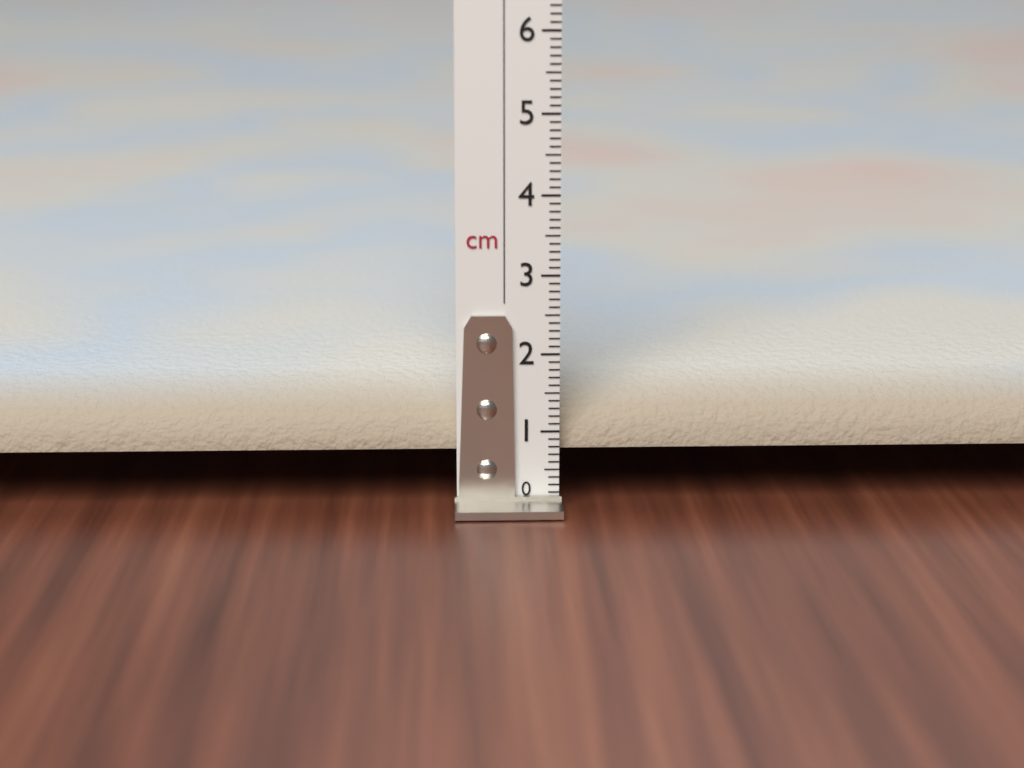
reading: 1.8 cm
